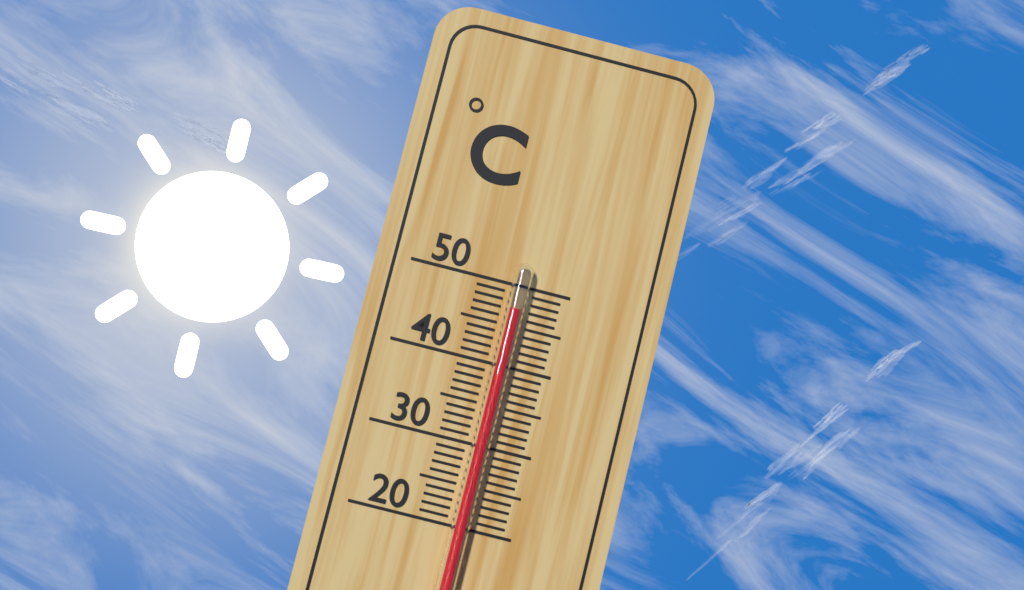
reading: 47 °C
